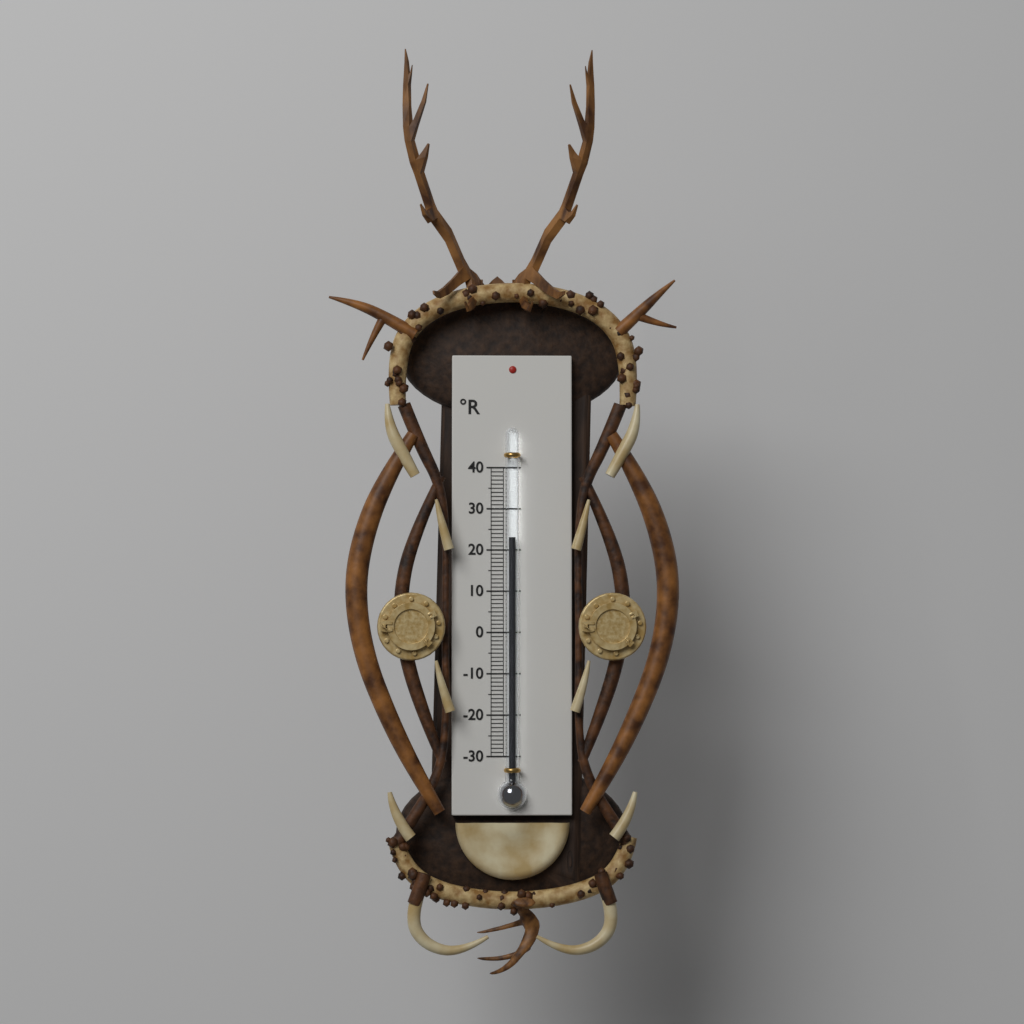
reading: 23 °R
